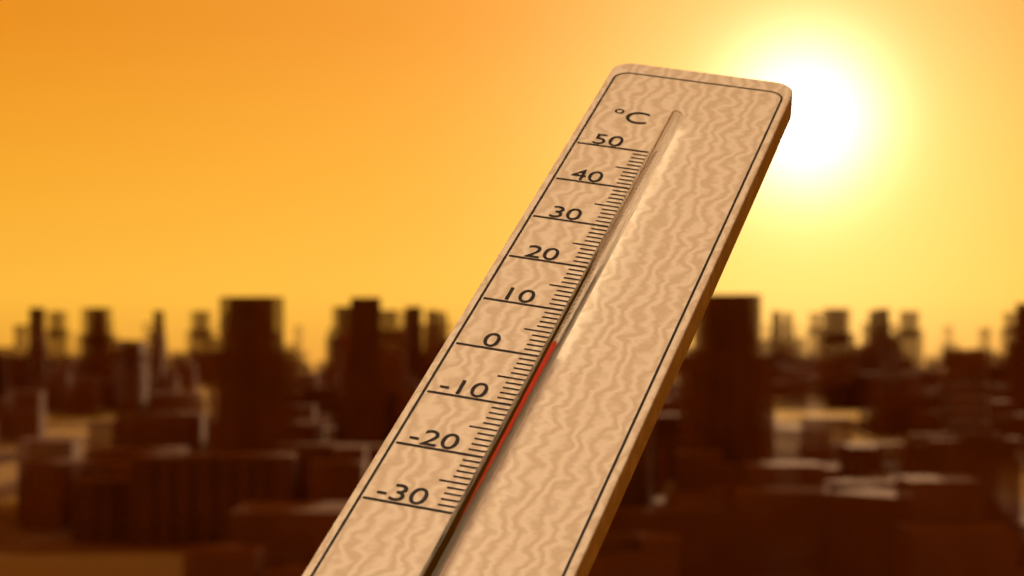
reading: 0 °C
